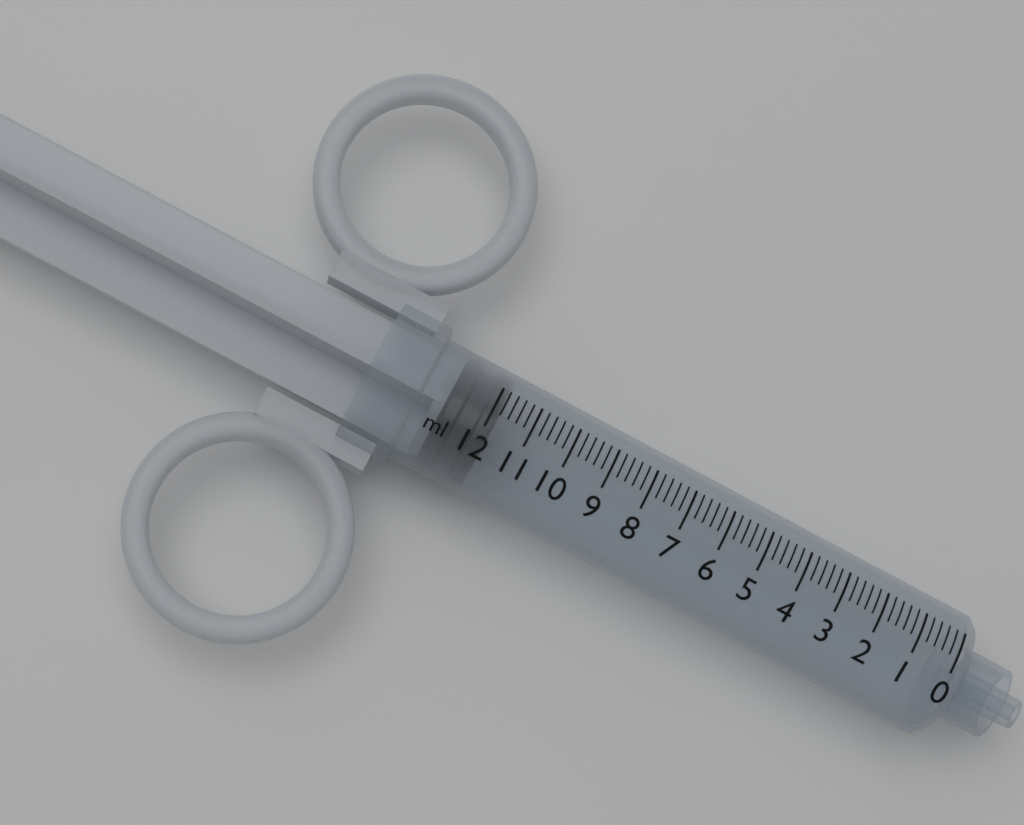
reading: 11.8 ml
